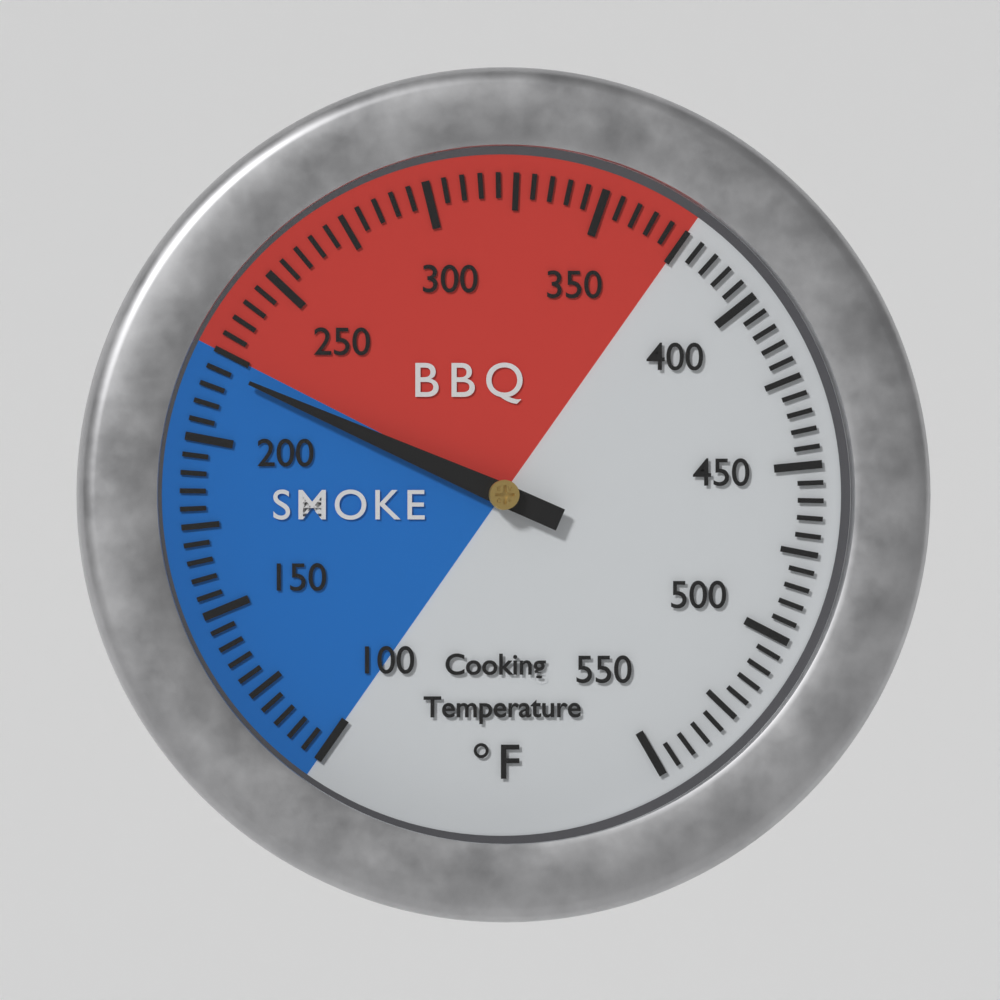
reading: 220 °F
